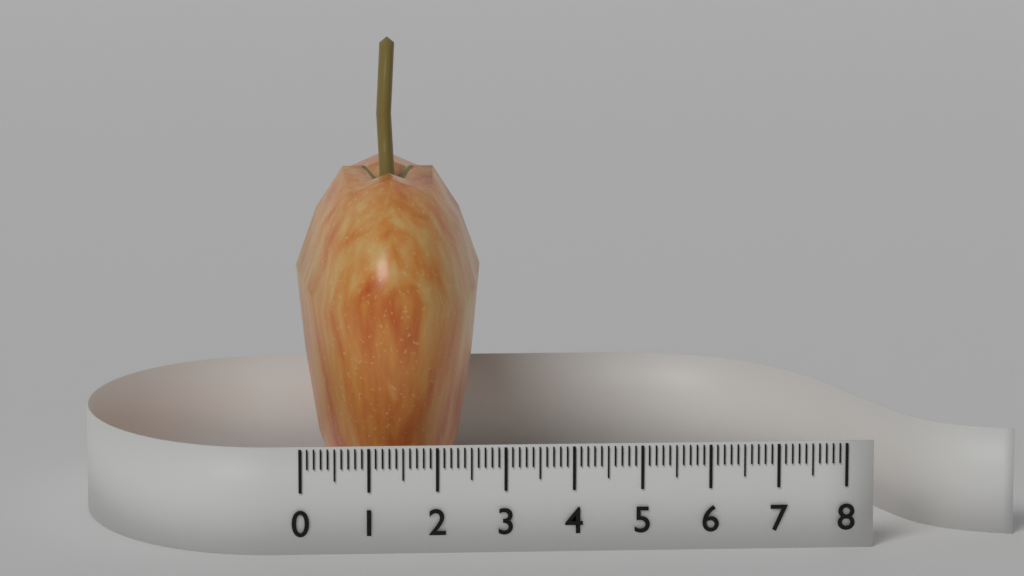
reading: 2.8 (no unit)
